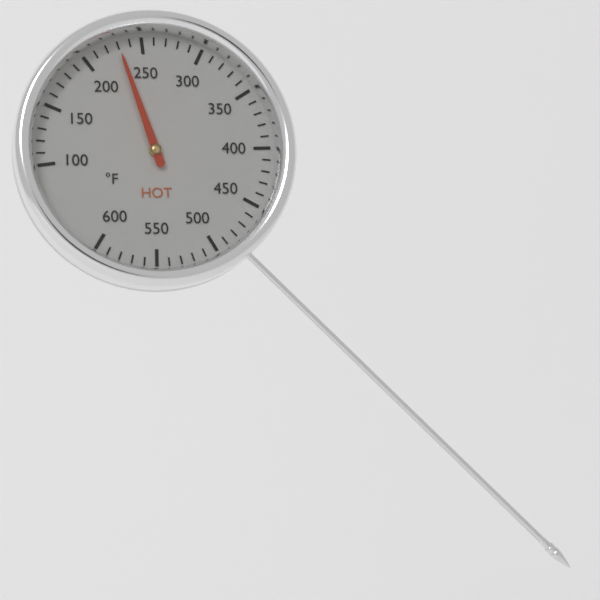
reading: 230 °F
